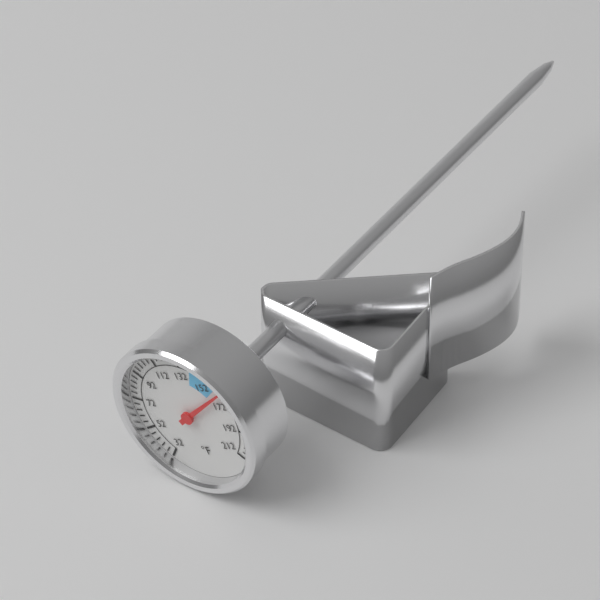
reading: 164 °F
